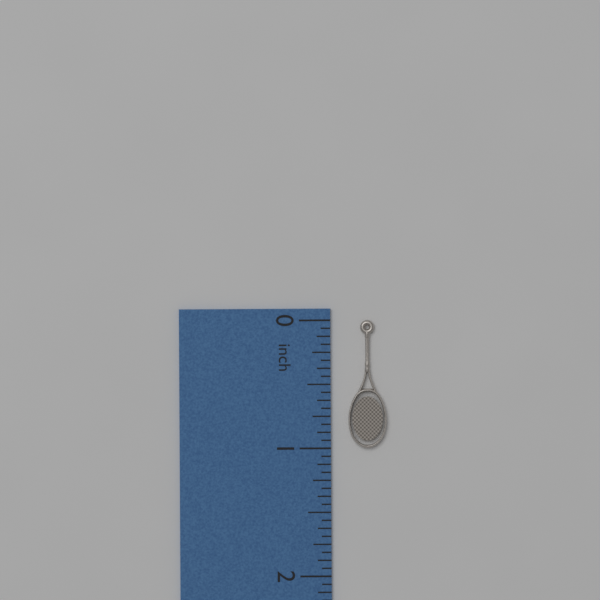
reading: 1.0000 inch
